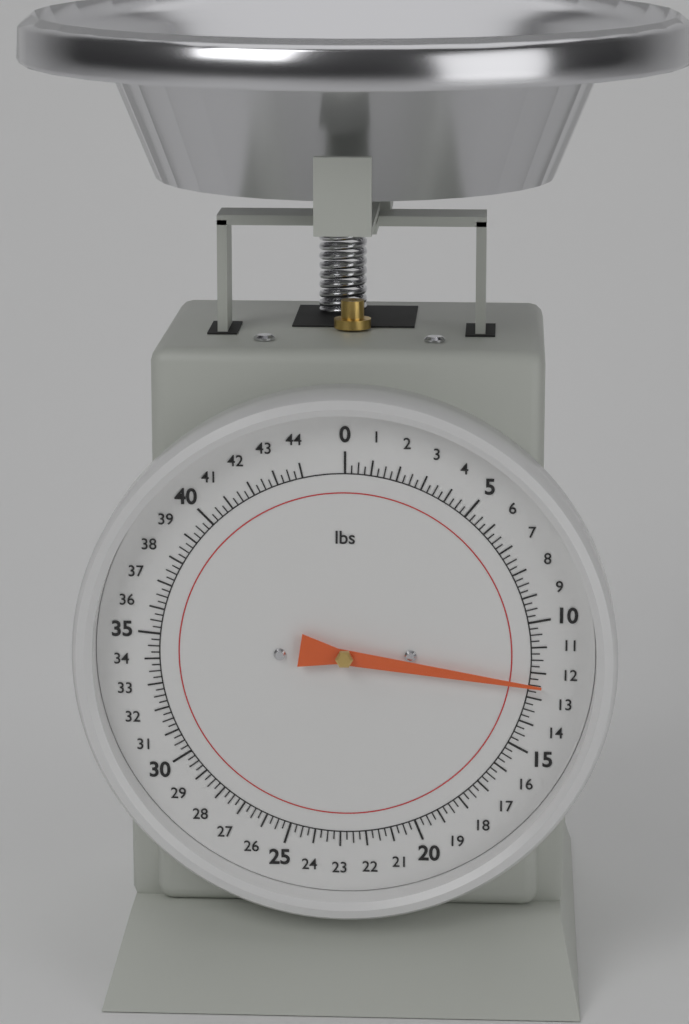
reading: 12.50 lbs
